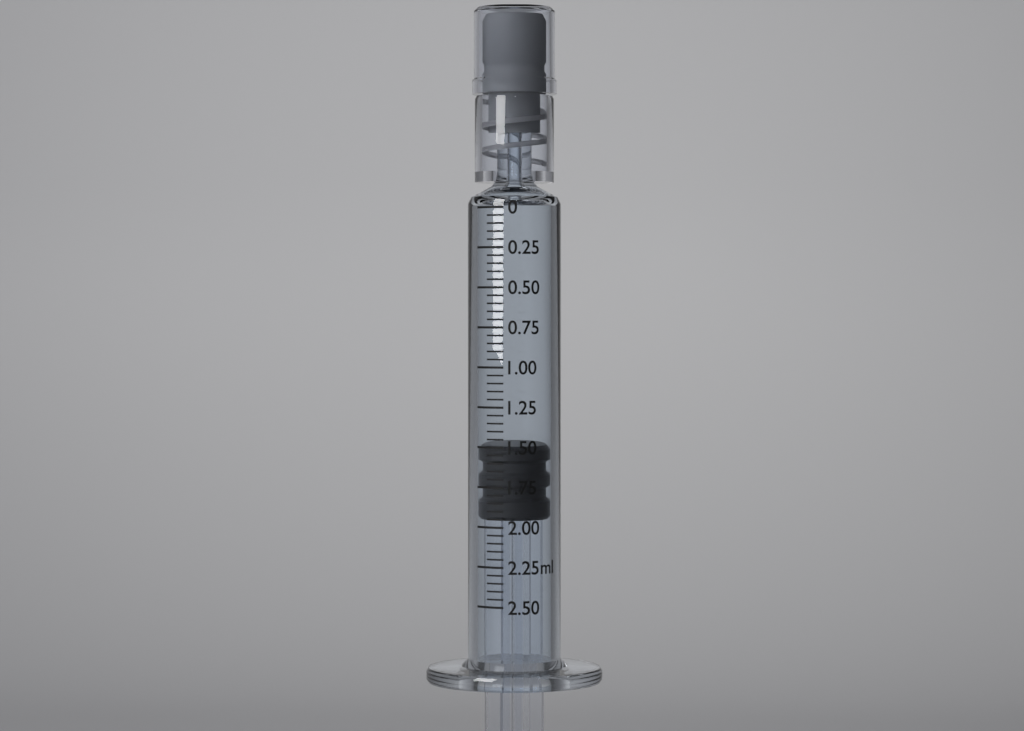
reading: 1.50 ml
